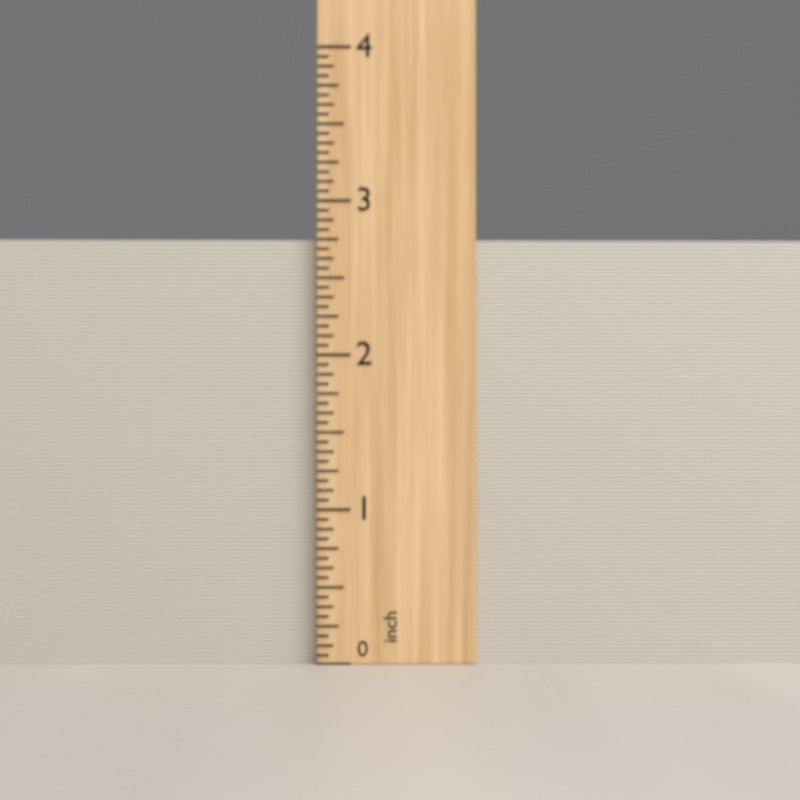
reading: 2.7500 inch
